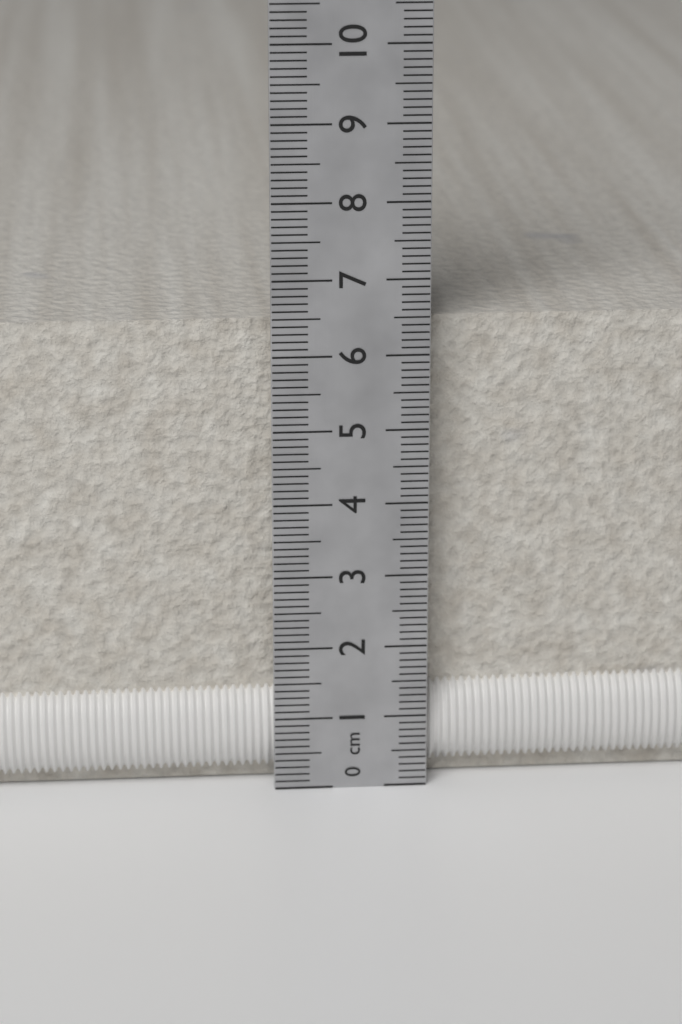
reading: 6.4 cm
